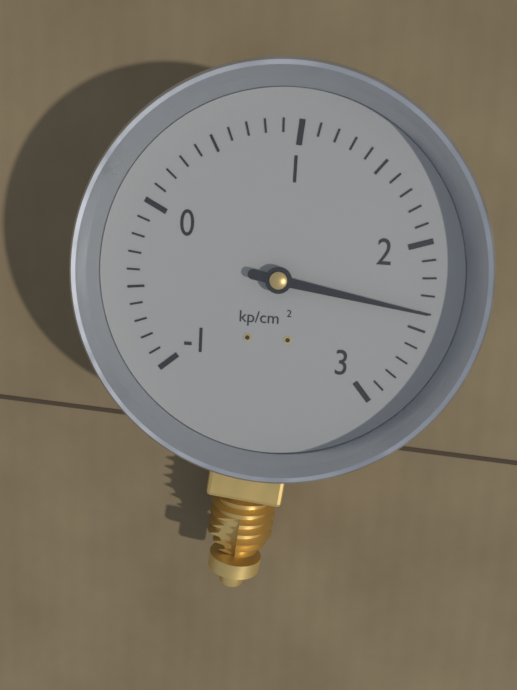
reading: 2.4 kp/cm²
